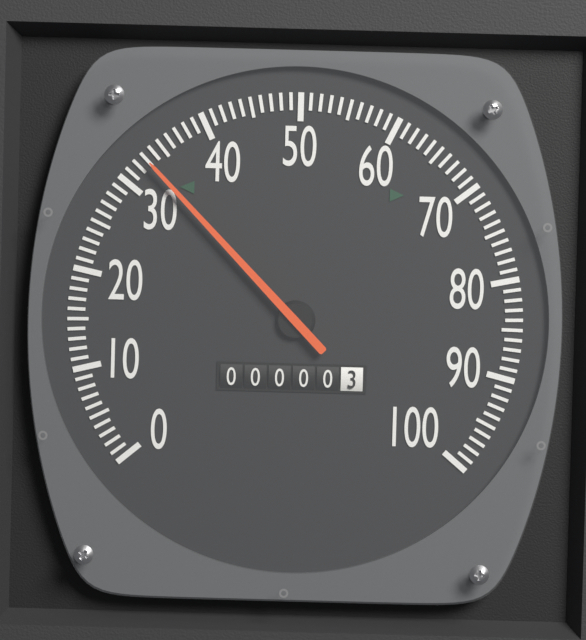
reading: 33 (no unit)
